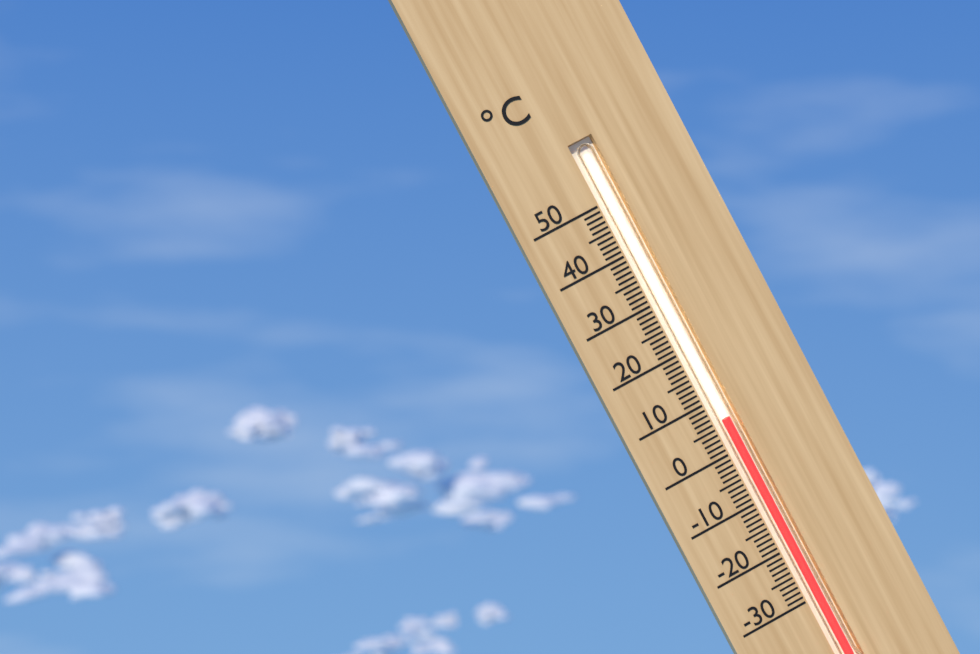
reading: 6 °C
